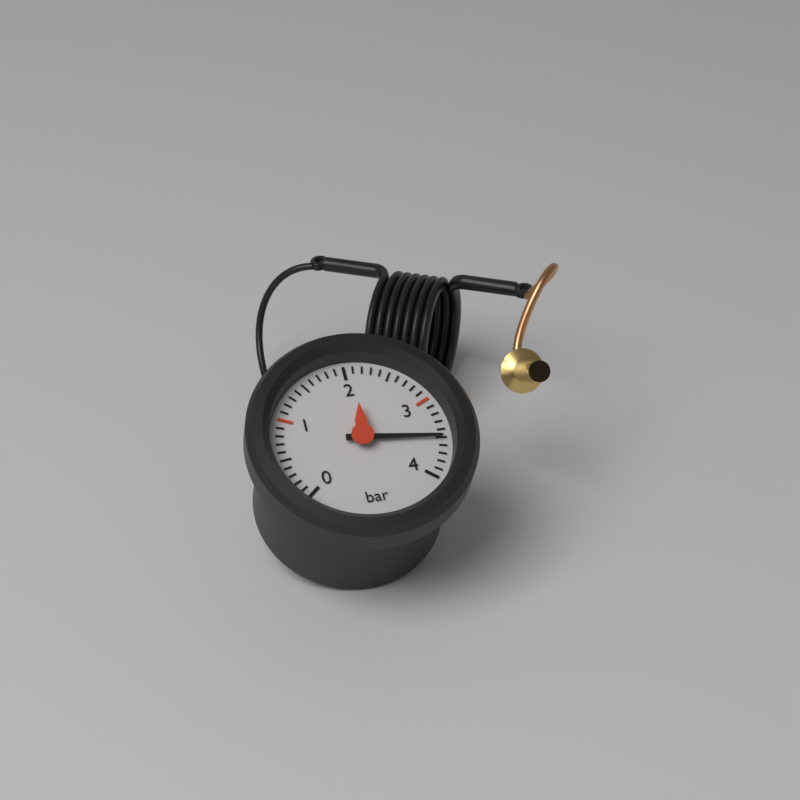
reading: 3.5 bar
